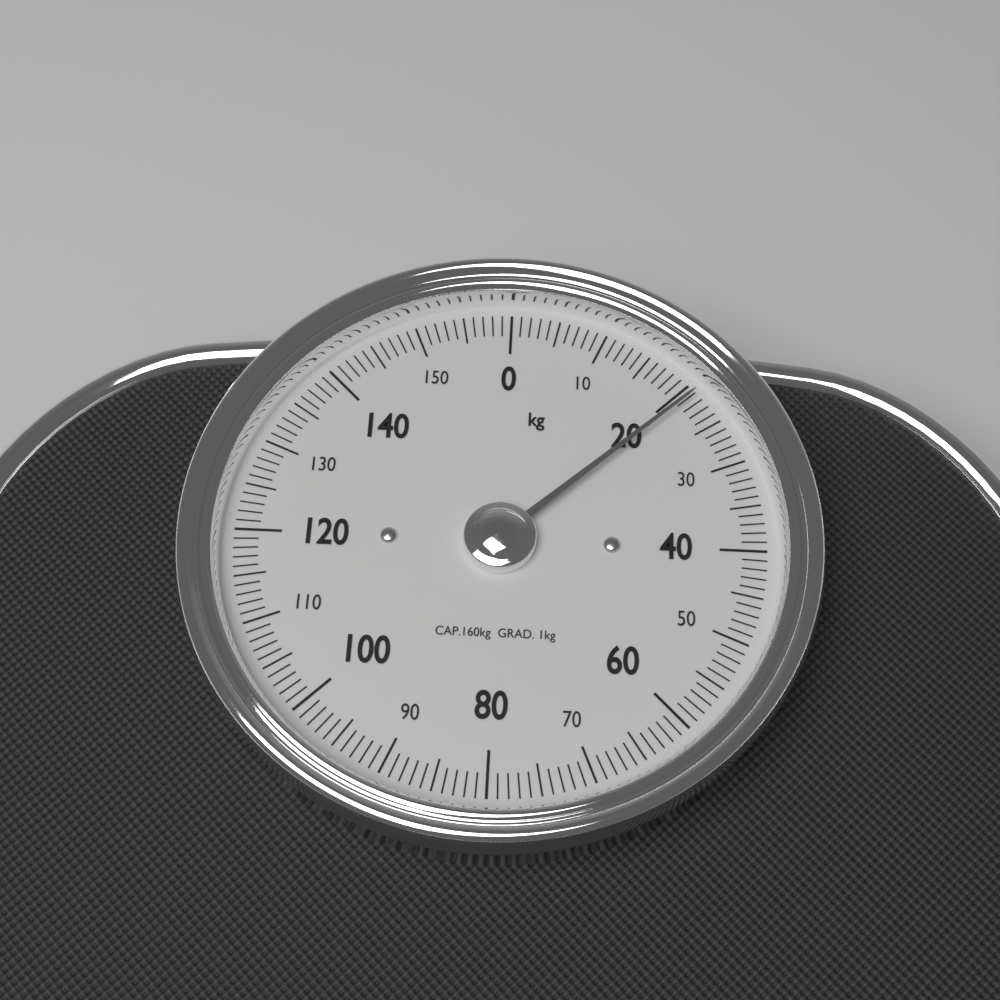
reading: 21 kg
